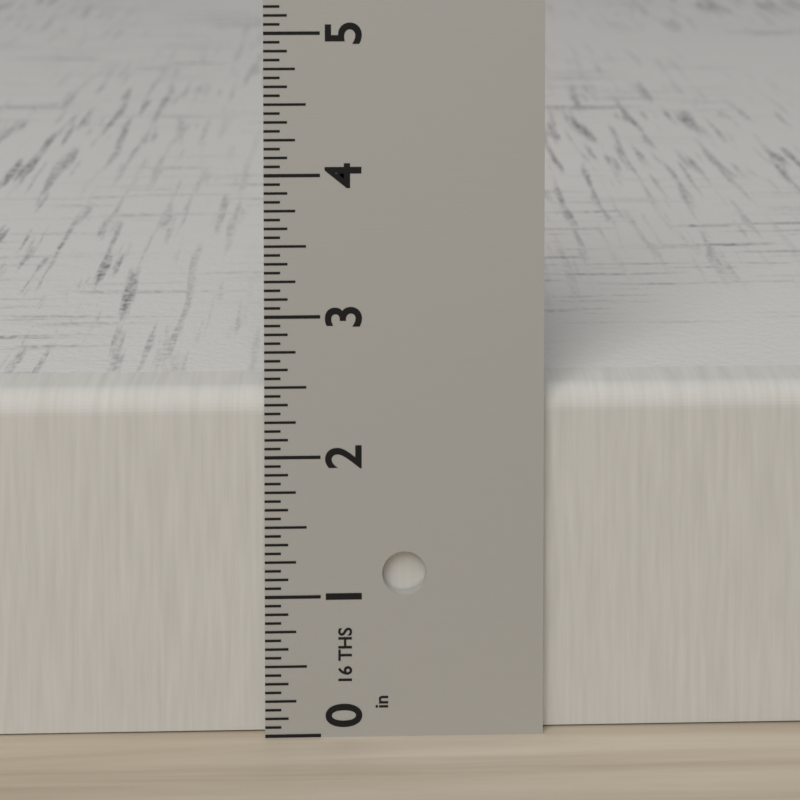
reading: 2.4375 in
